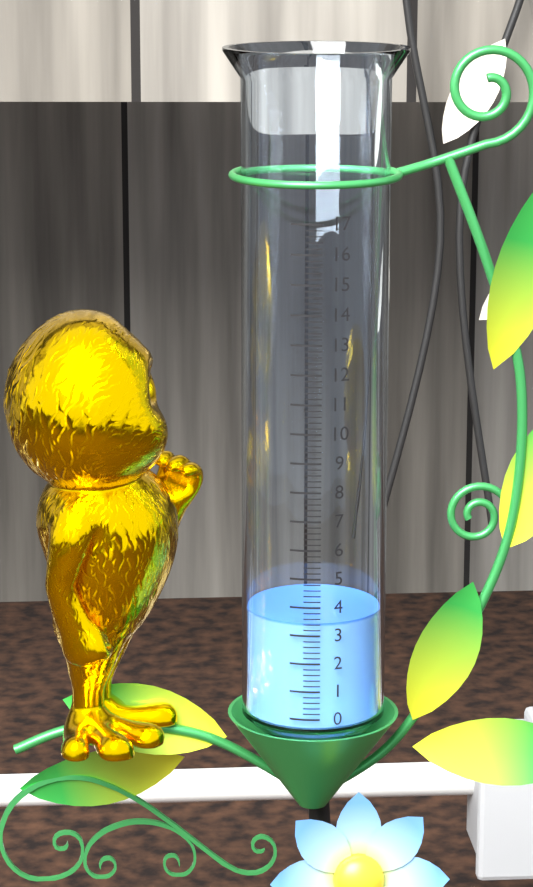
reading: 3.4 (no unit)
